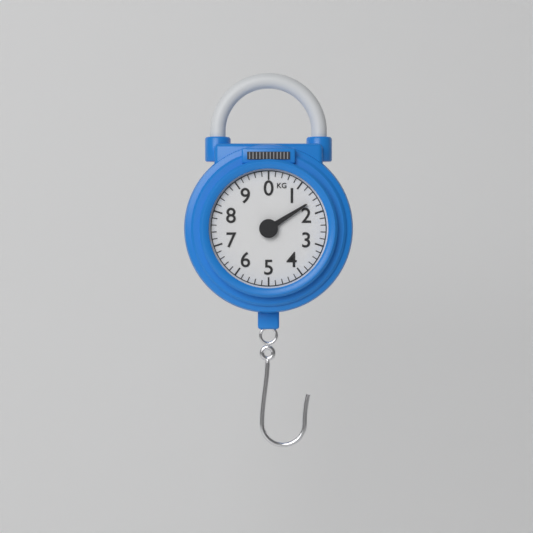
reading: 1.6 kg
